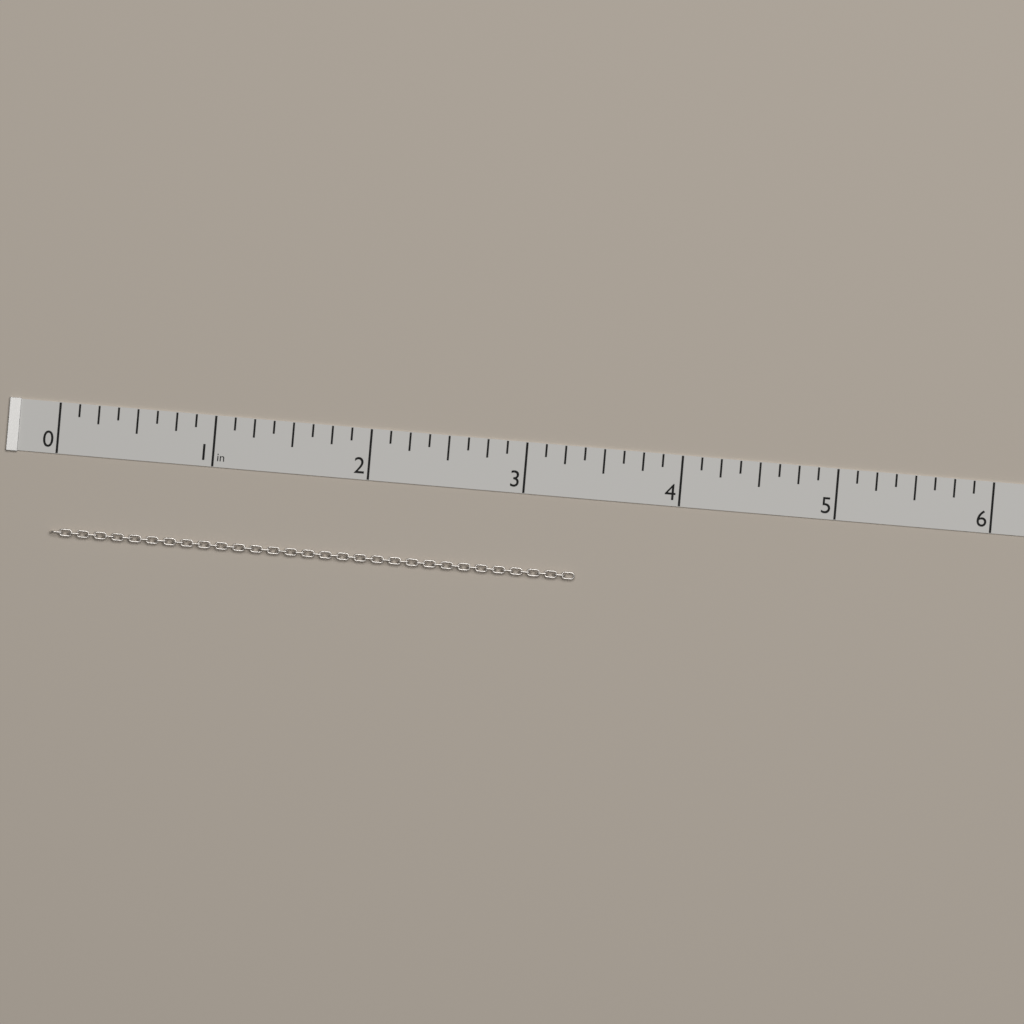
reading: 3.375 in
